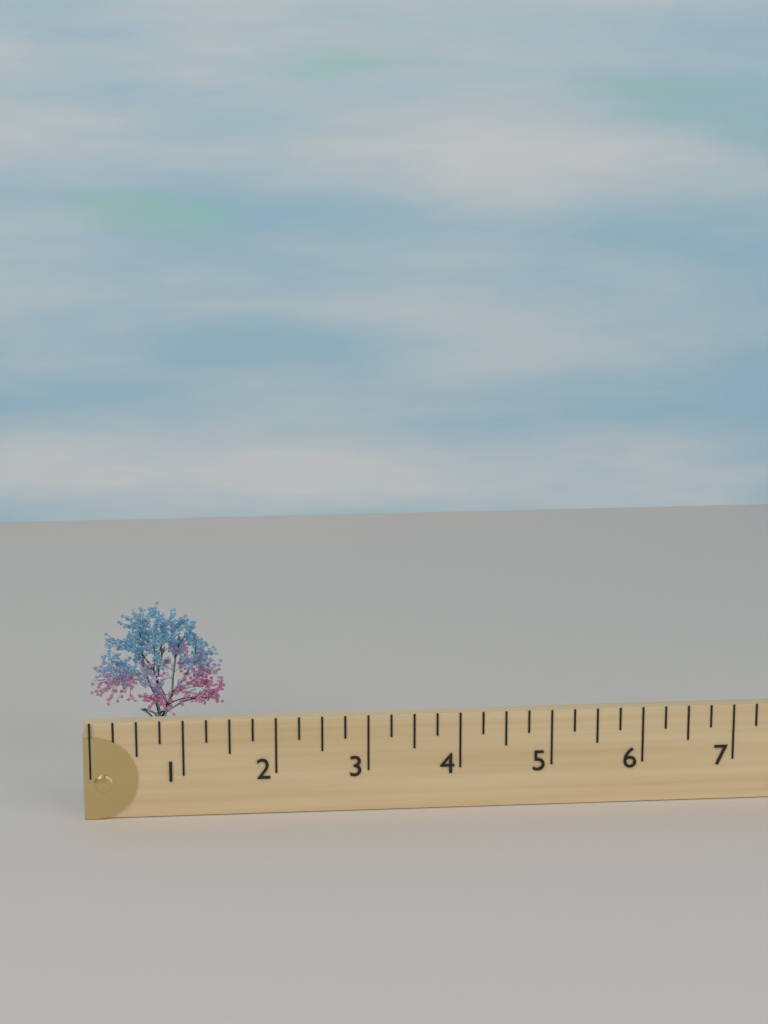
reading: 1.50 (no unit)
